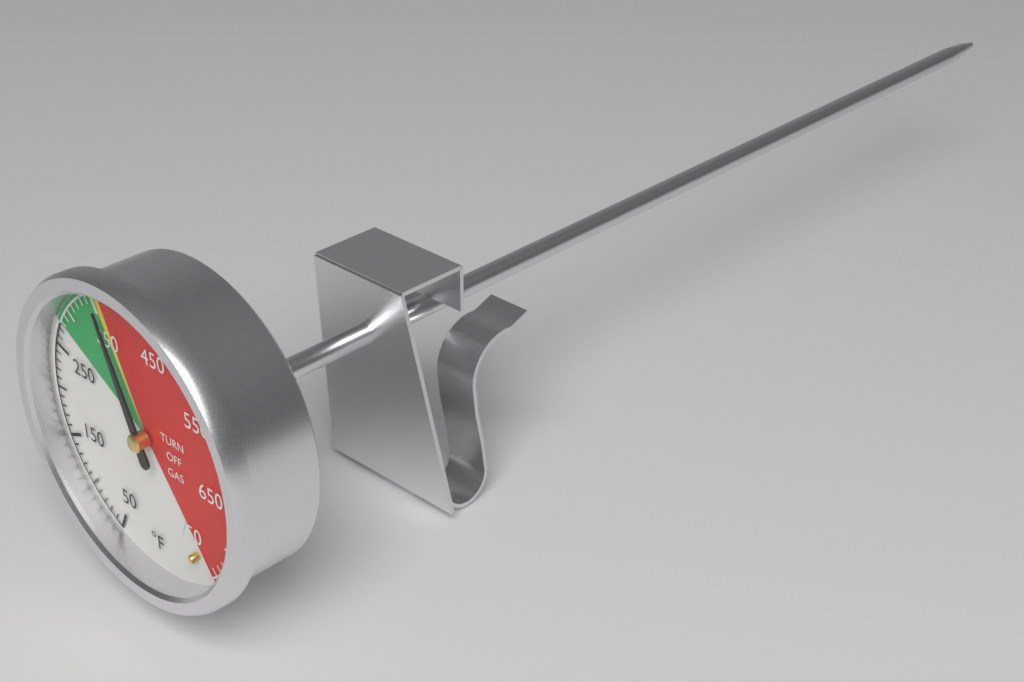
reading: 360 °F
